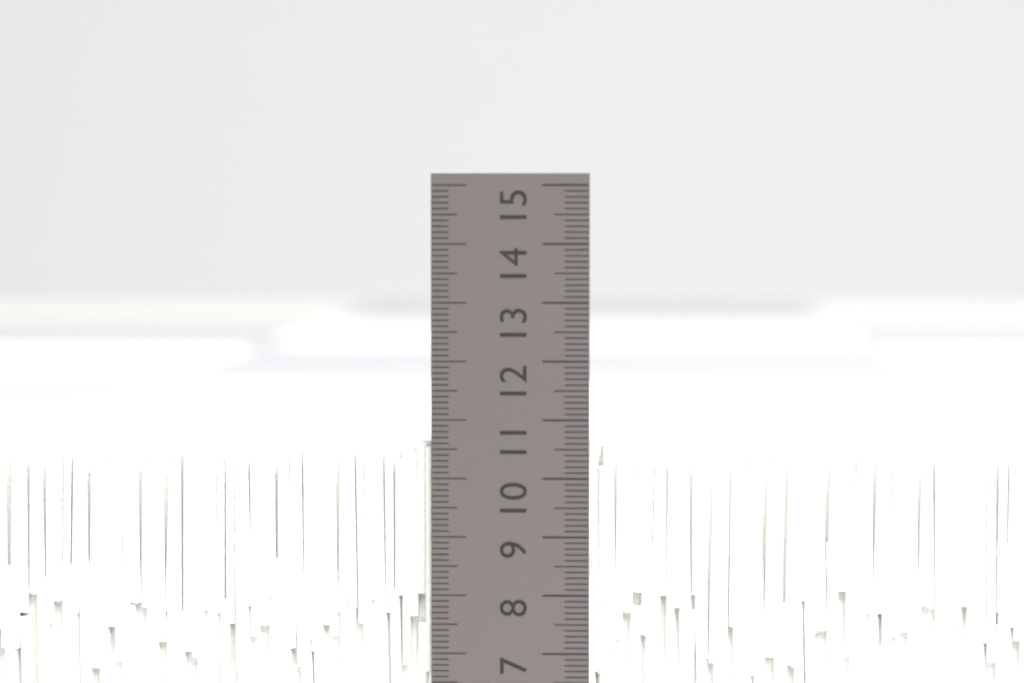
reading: 10.6 cm
